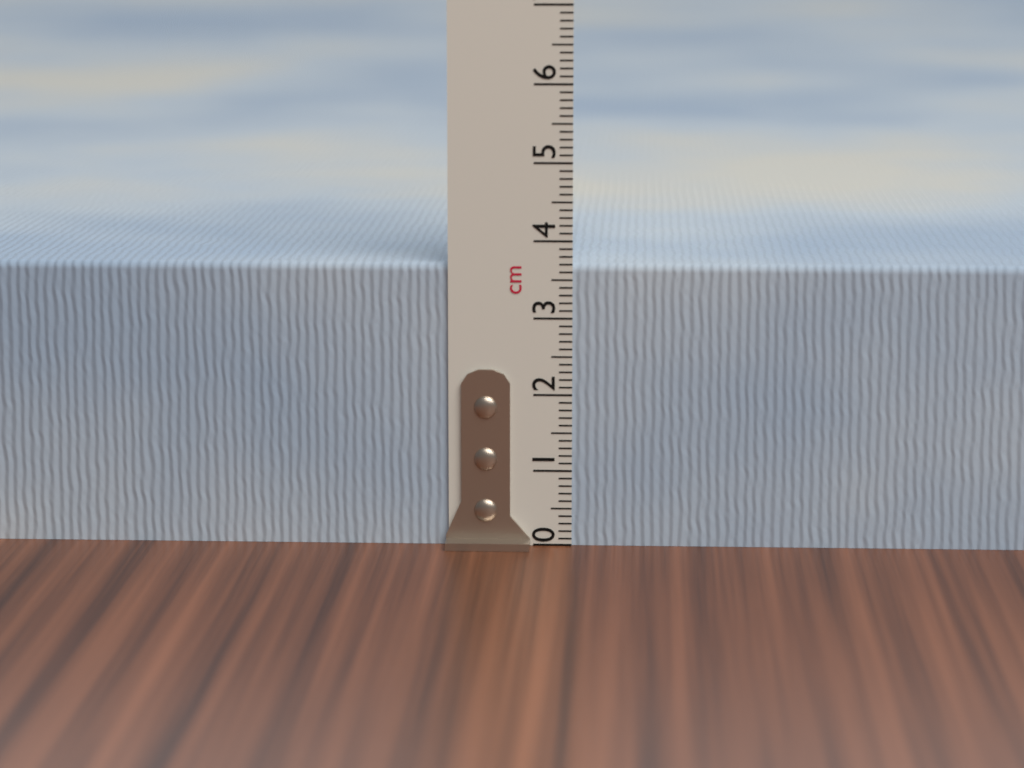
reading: 3.7 cm
